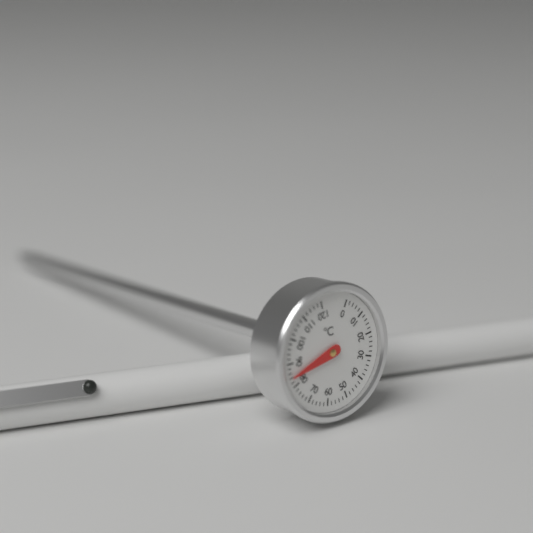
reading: 84 °C
